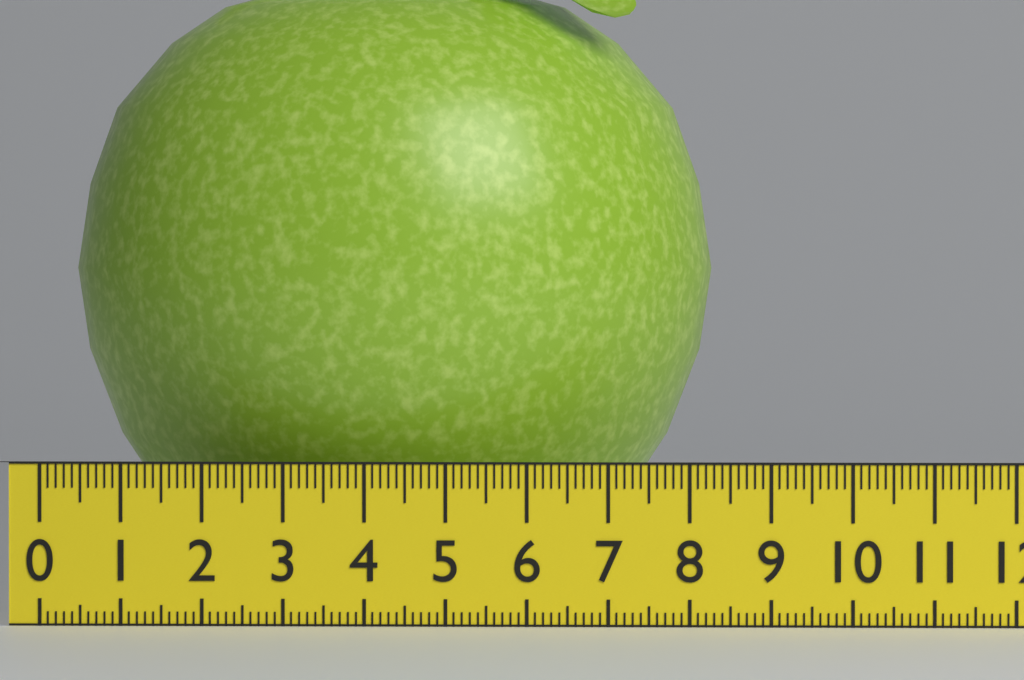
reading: 8.2 (no unit)
